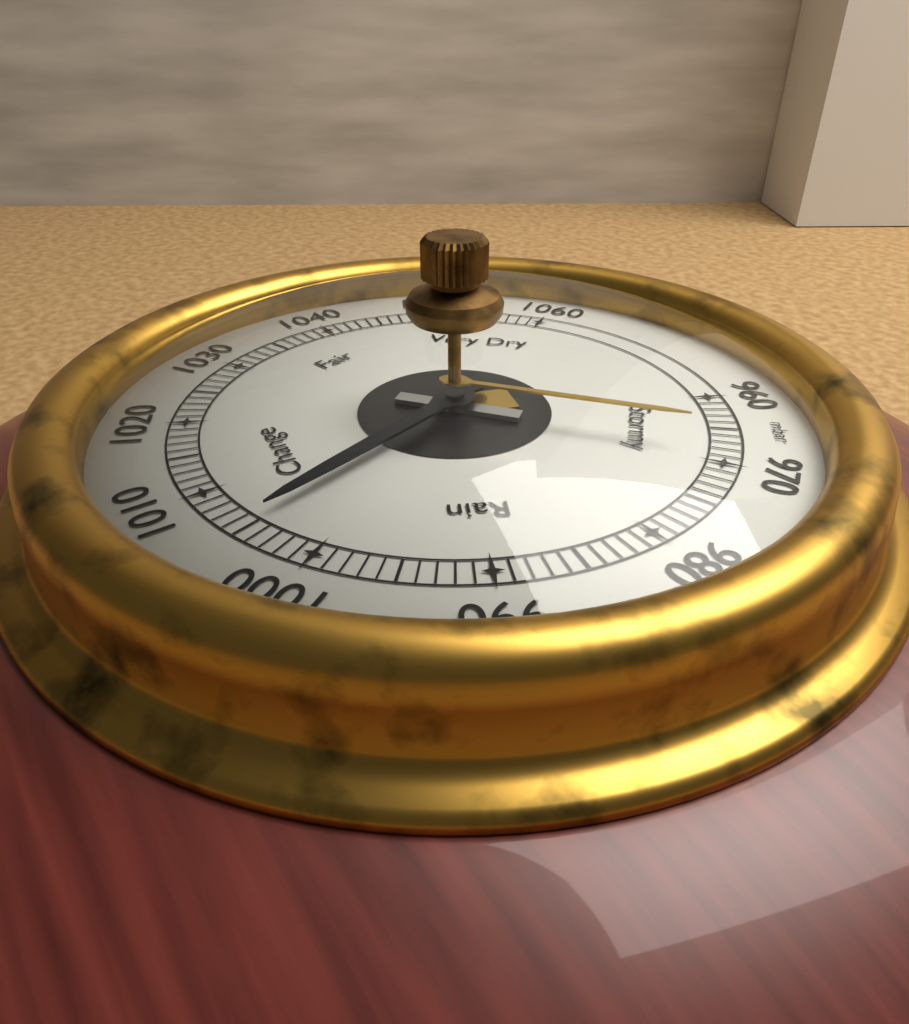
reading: 1005 mbar
